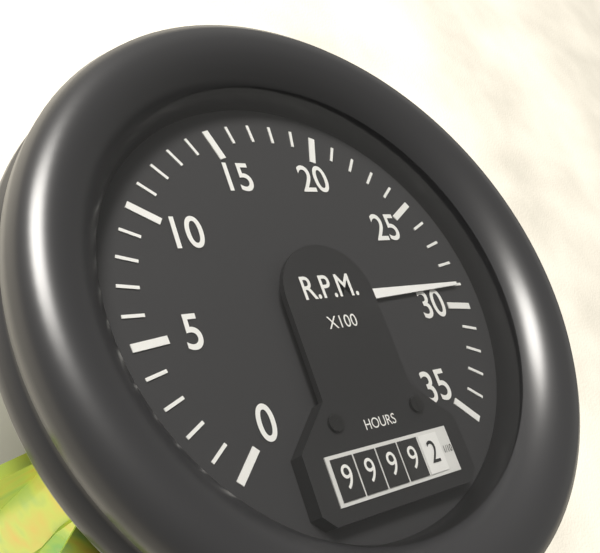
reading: 2900 RPM
